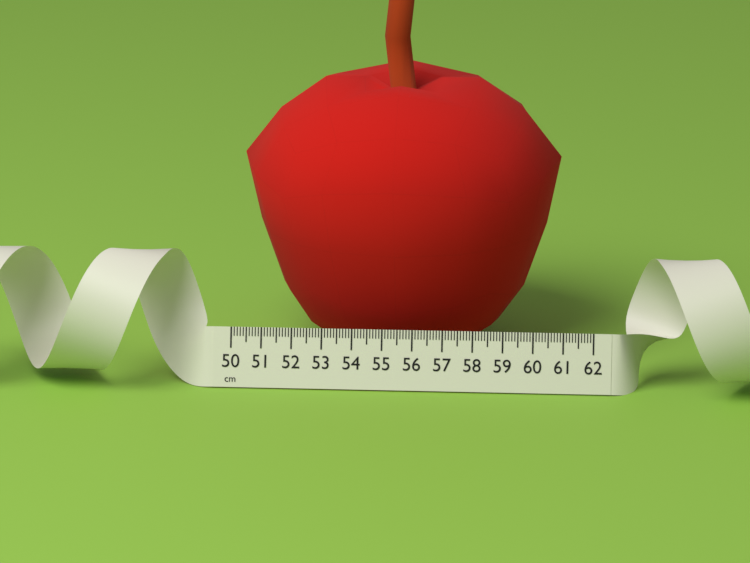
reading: 60.7 cm
